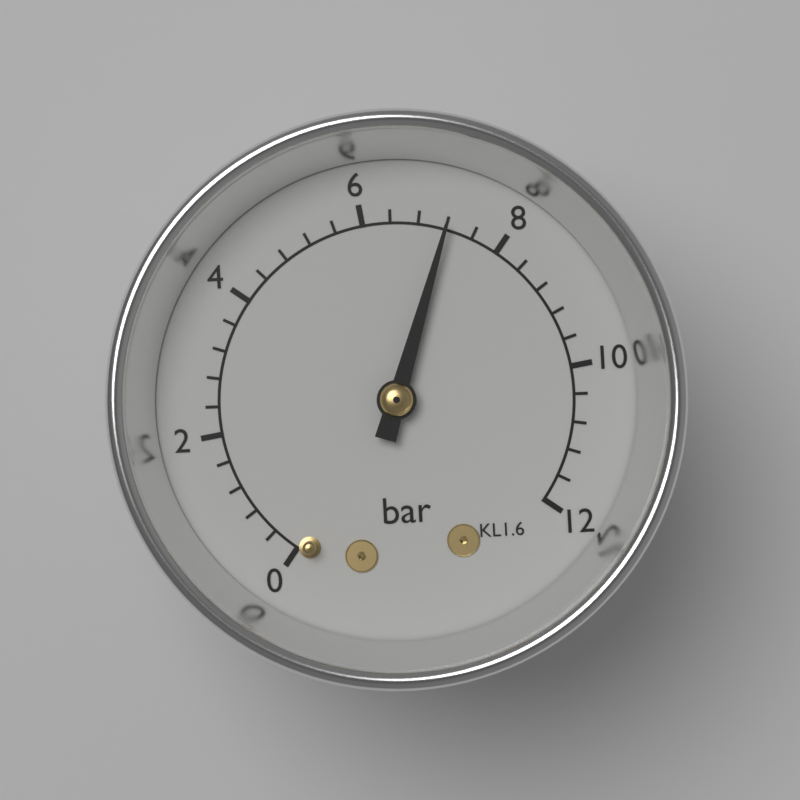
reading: 7.2 bar
